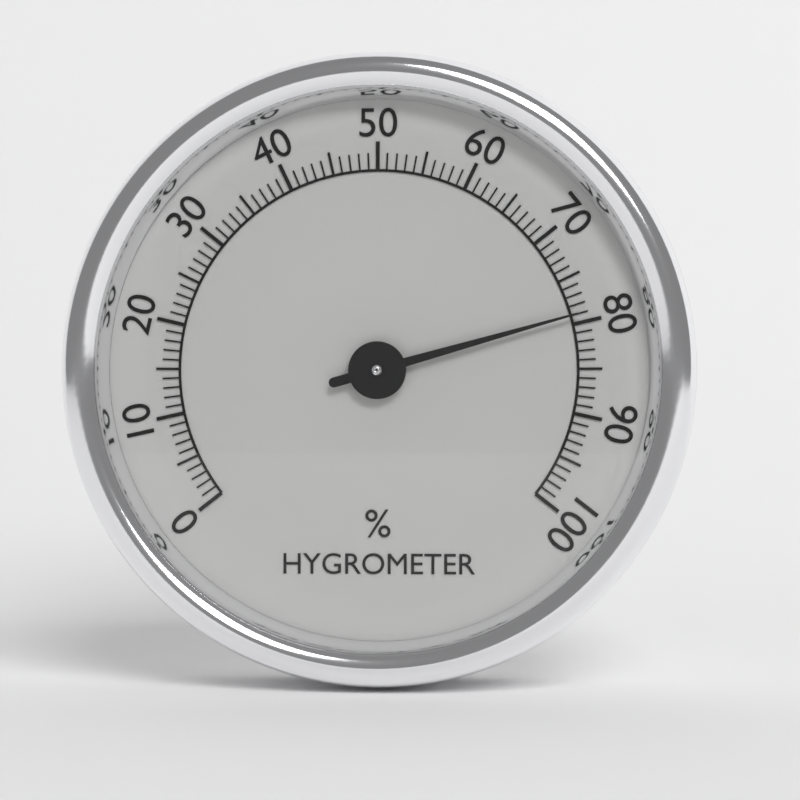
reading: 79 %
